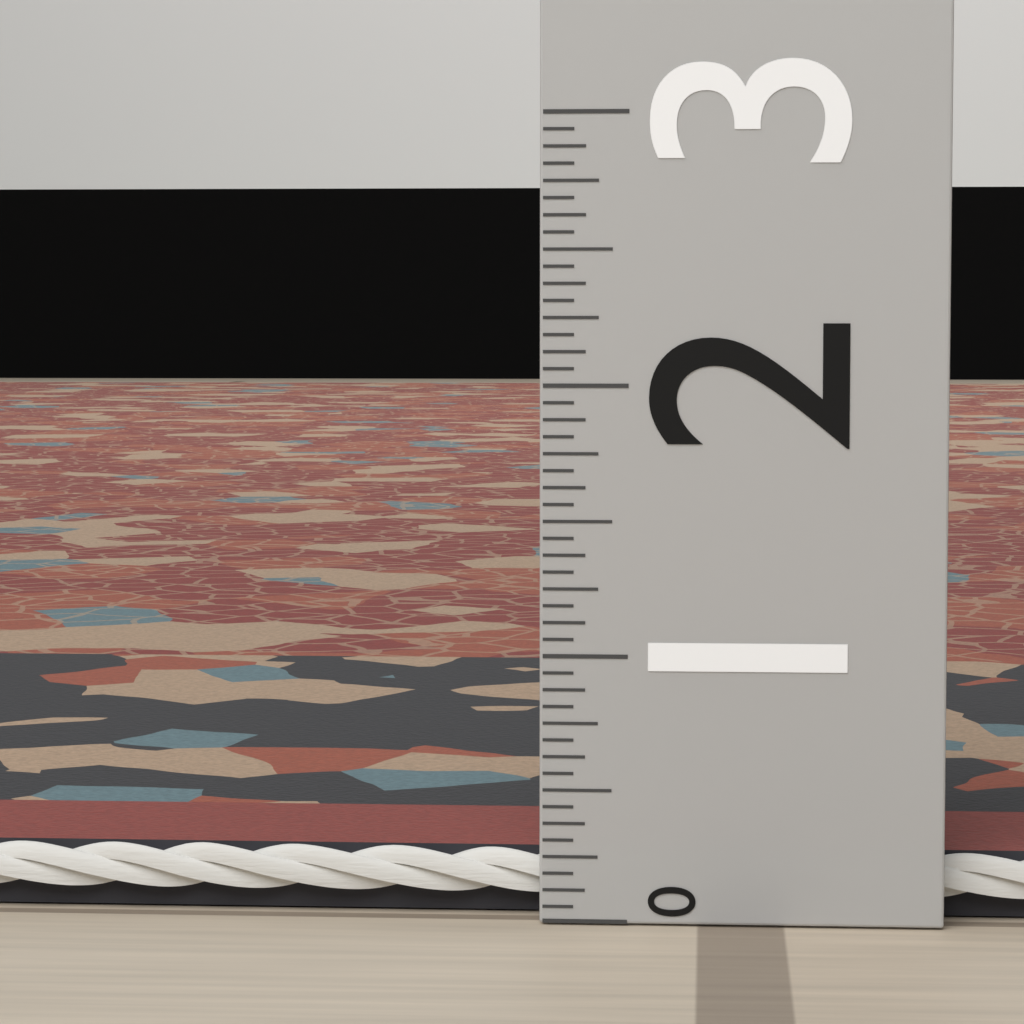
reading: 0.2500 (no unit)
